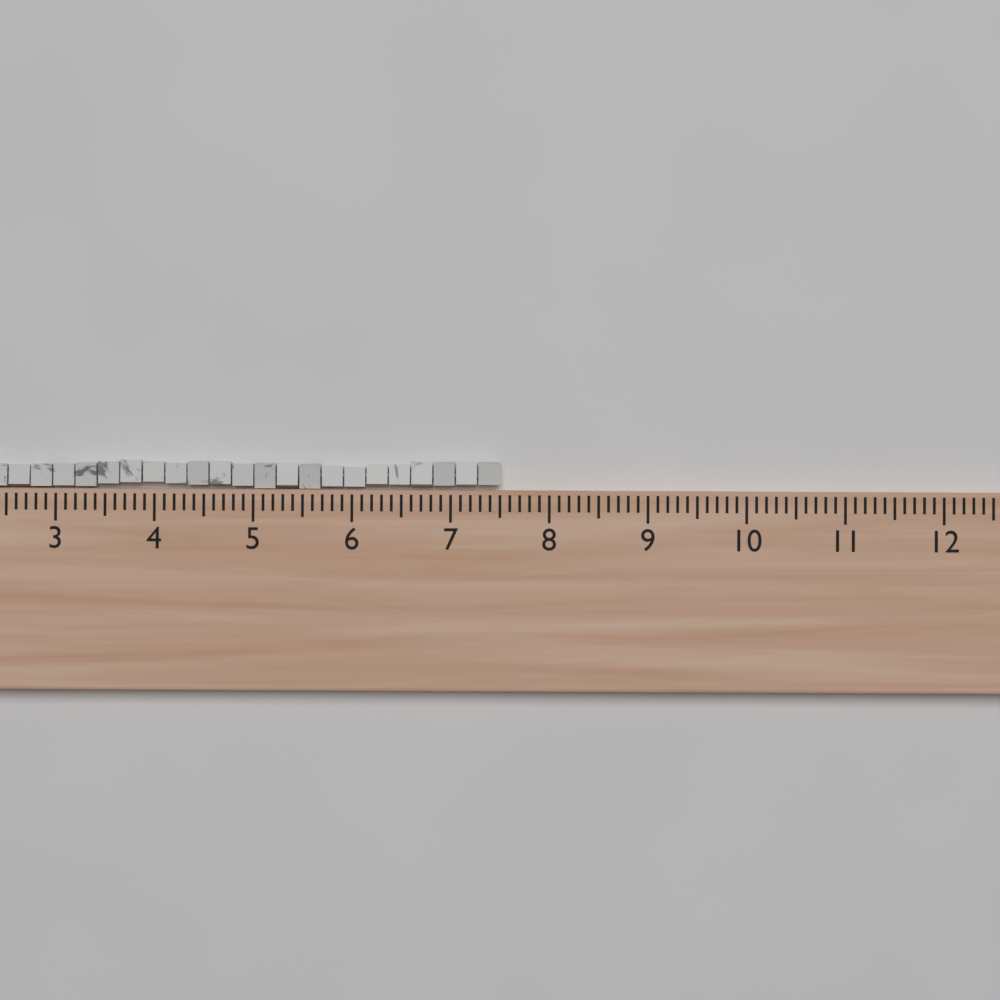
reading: 7.5 (no unit)
